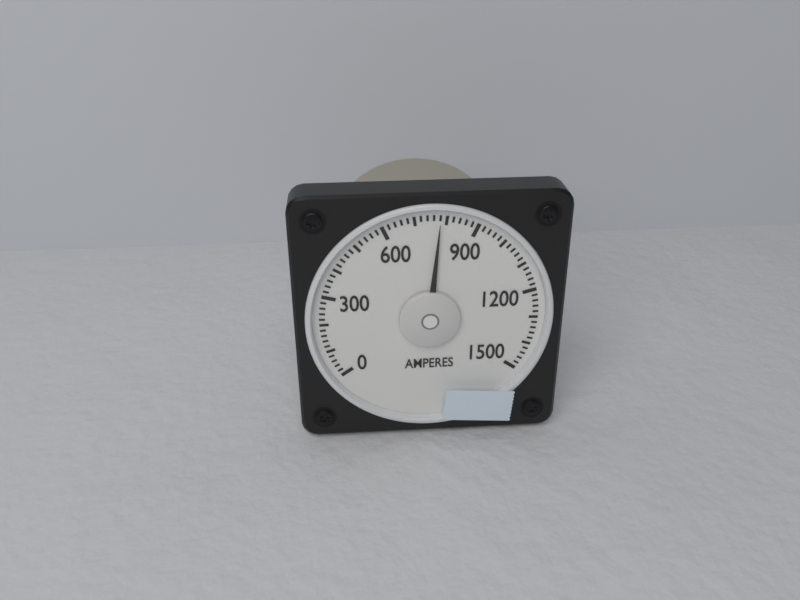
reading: 780 A
